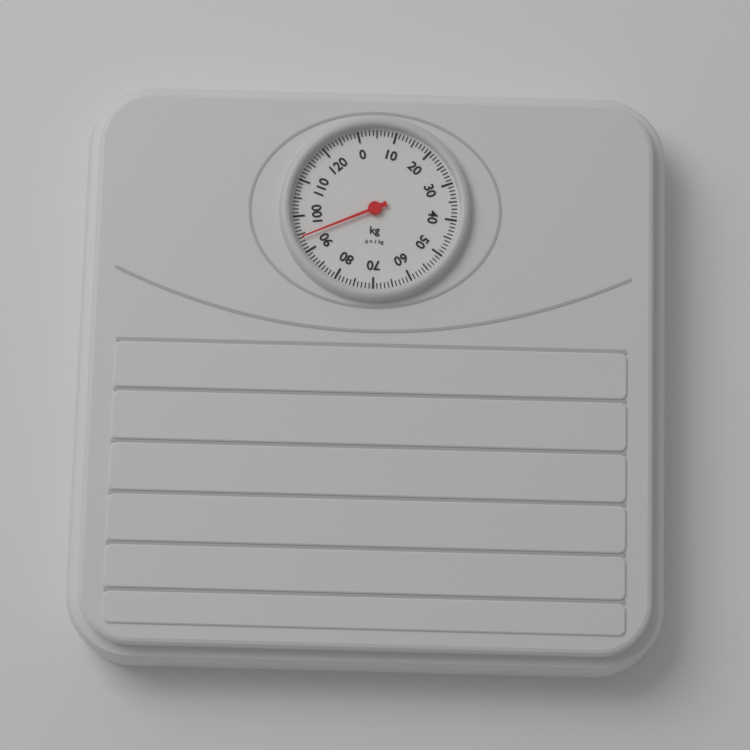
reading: 94 kg
